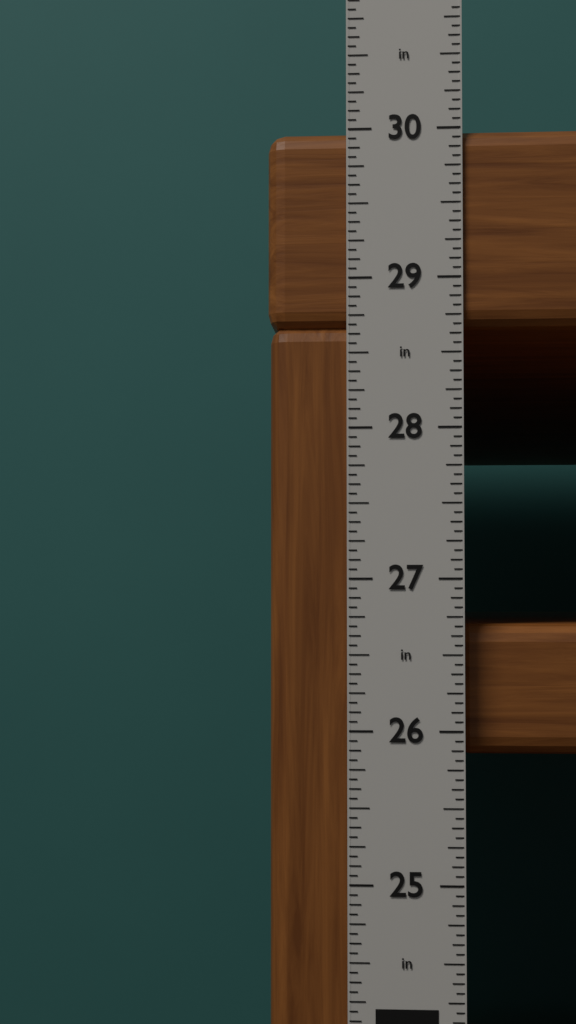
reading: 30.0000 in
